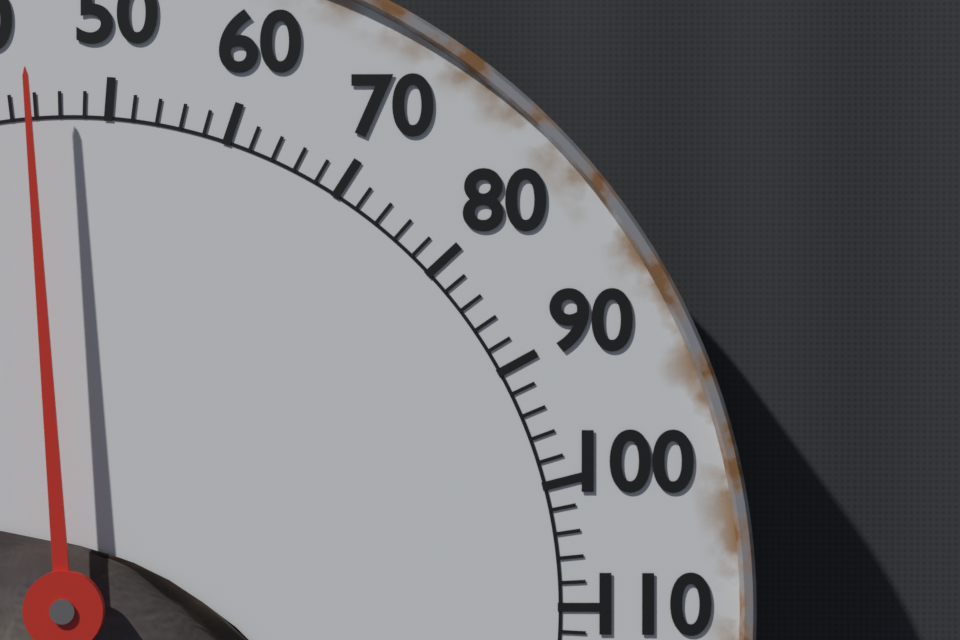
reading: 44 °F
